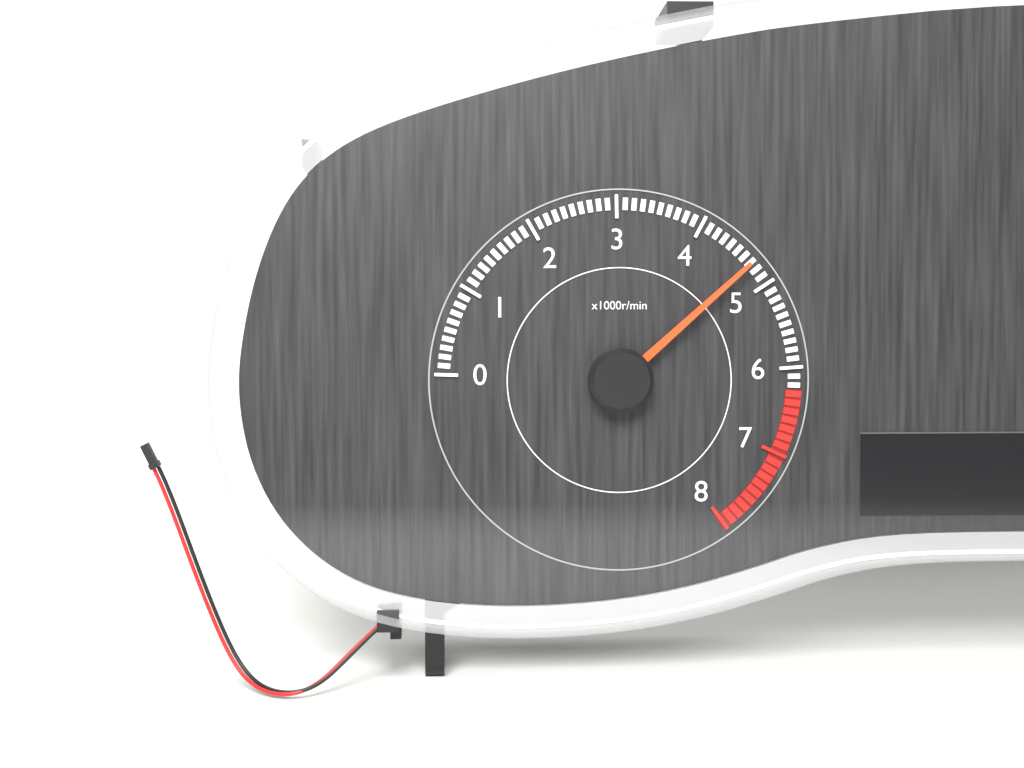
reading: 4700 r/min
